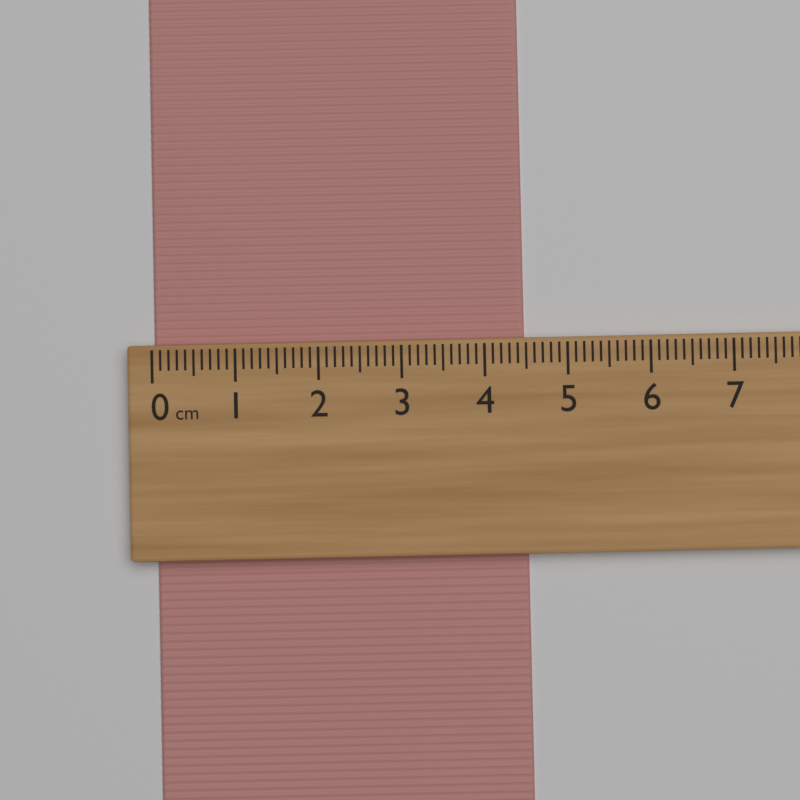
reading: 4.5 cm
